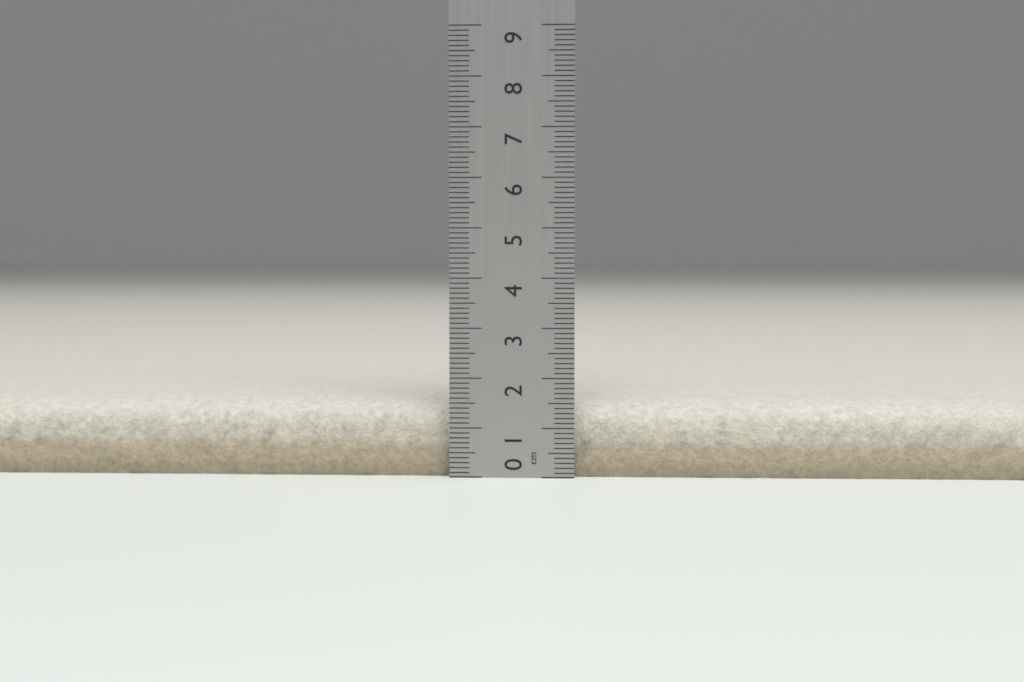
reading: 1.5 cm
